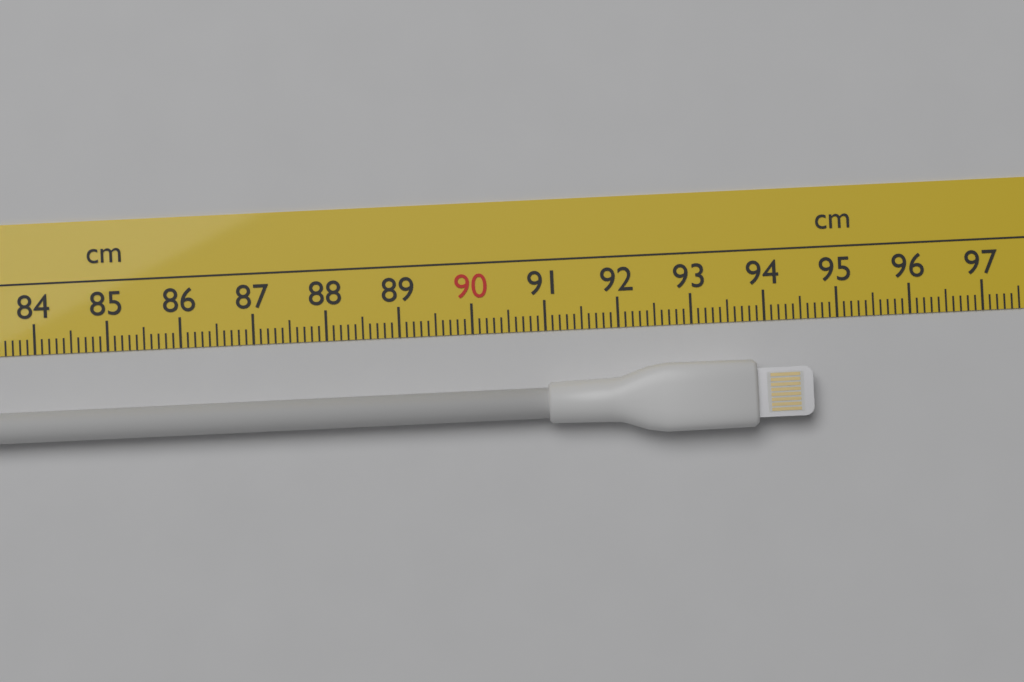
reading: 94.6 cm
